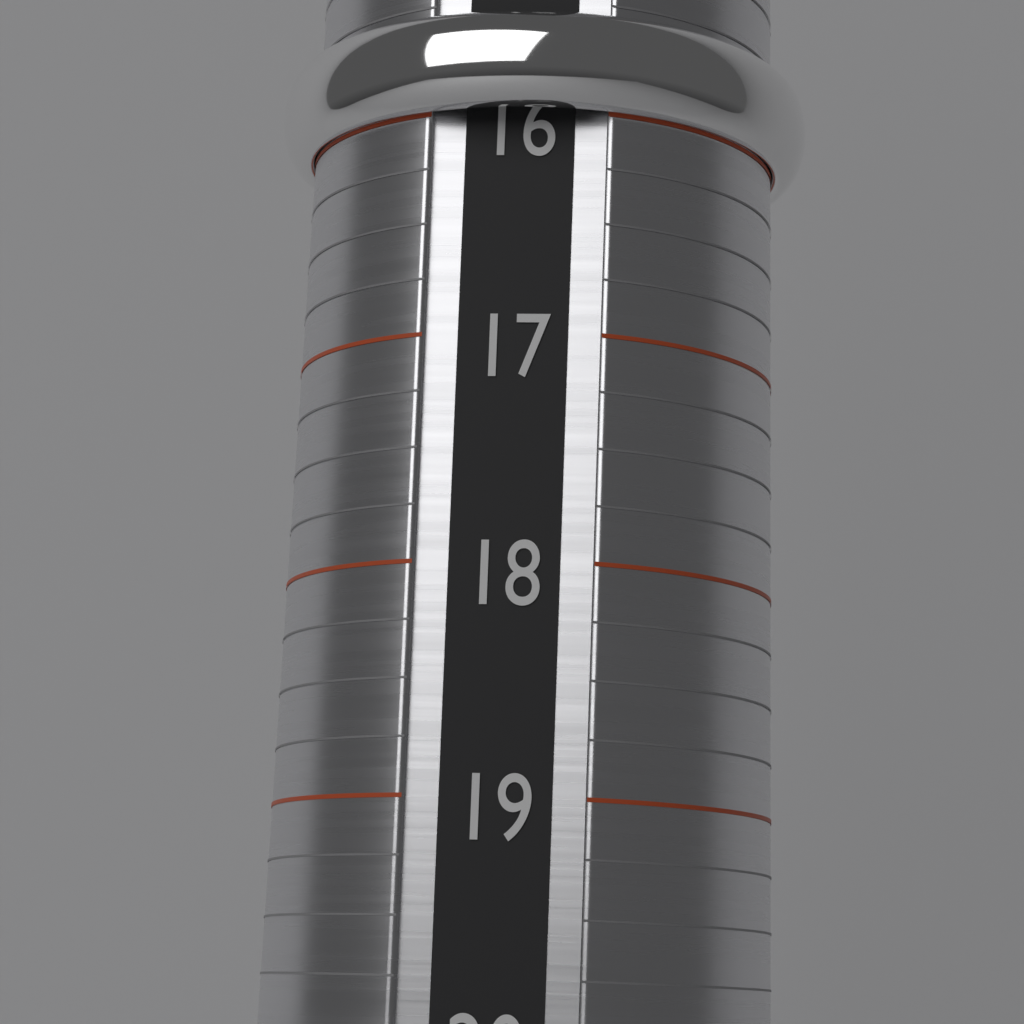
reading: 16.00 (no unit)
